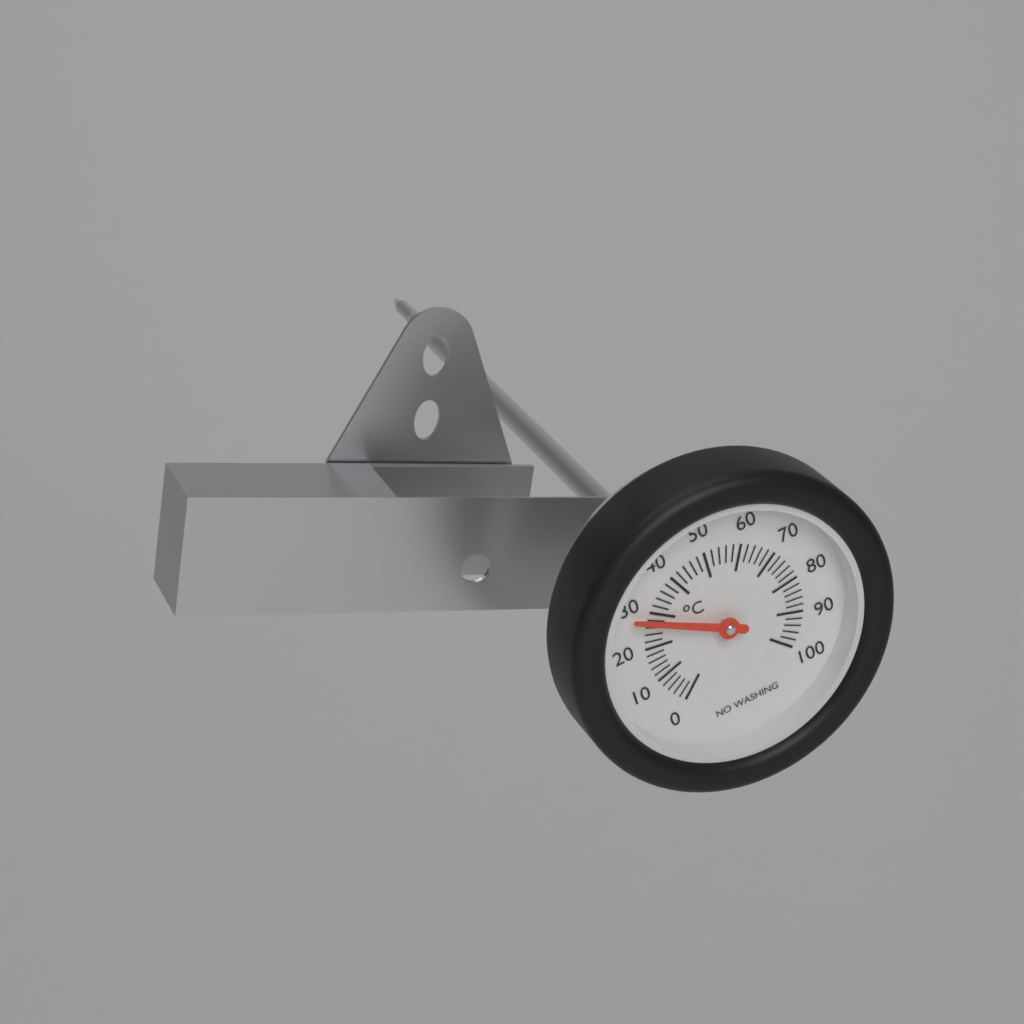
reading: 28 °C
